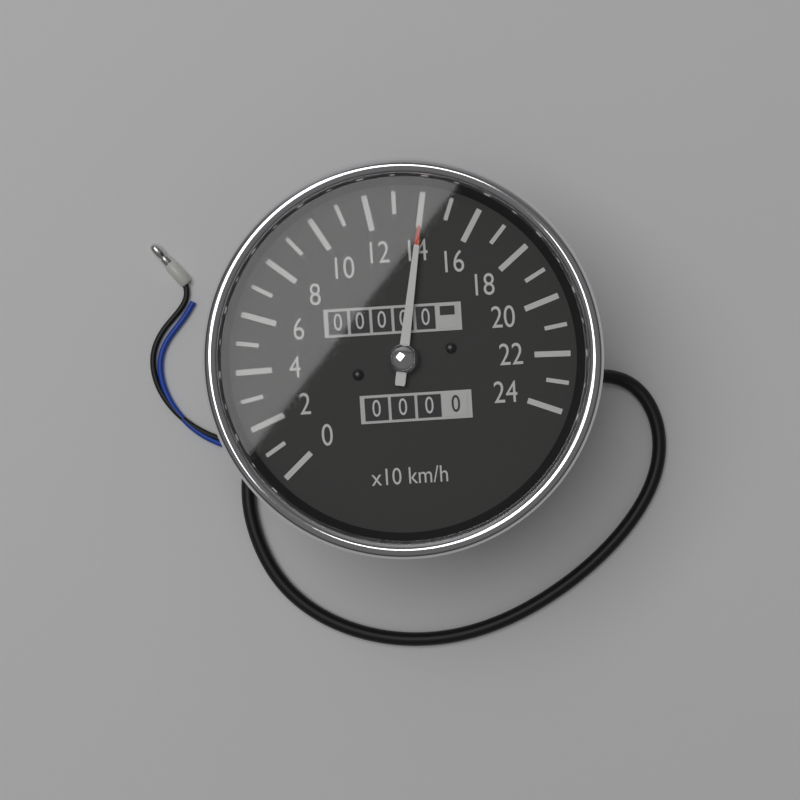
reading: 140 km/h
